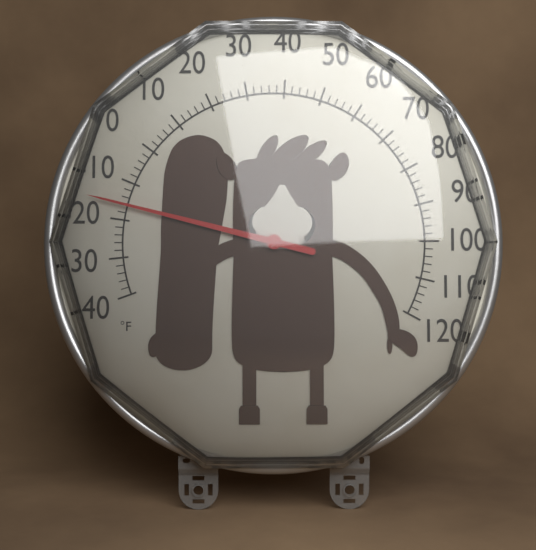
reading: -16 °F
